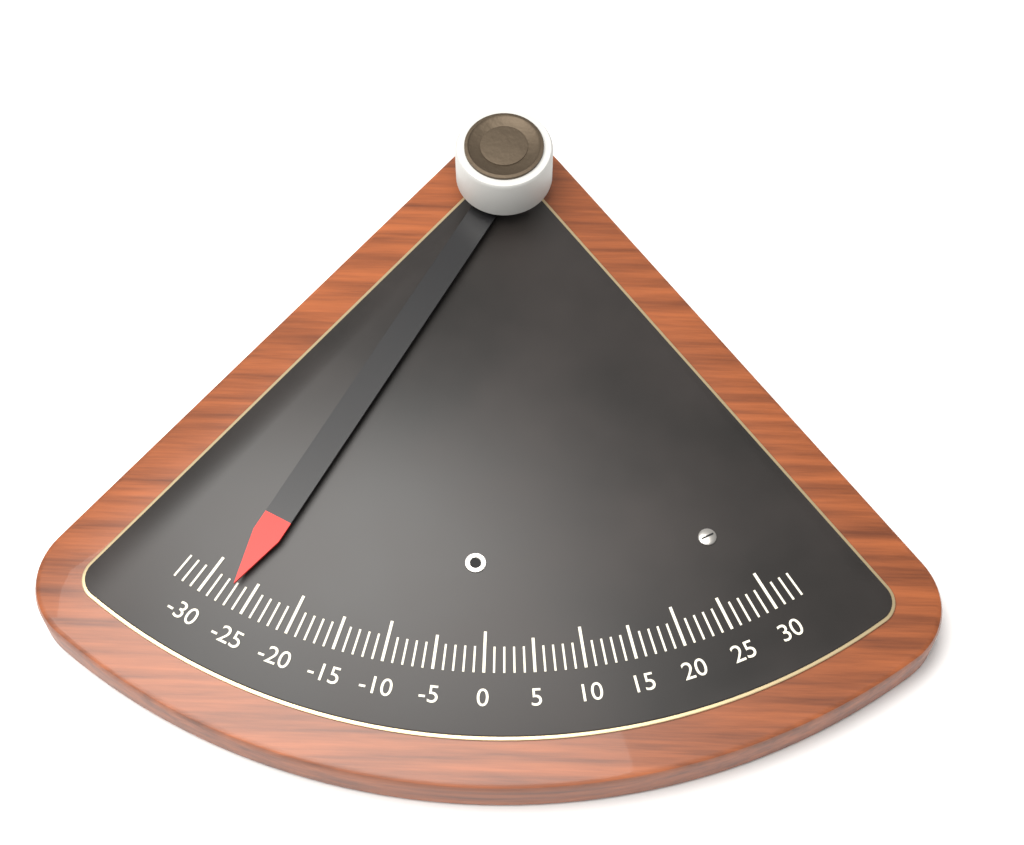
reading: -27 (no unit)
